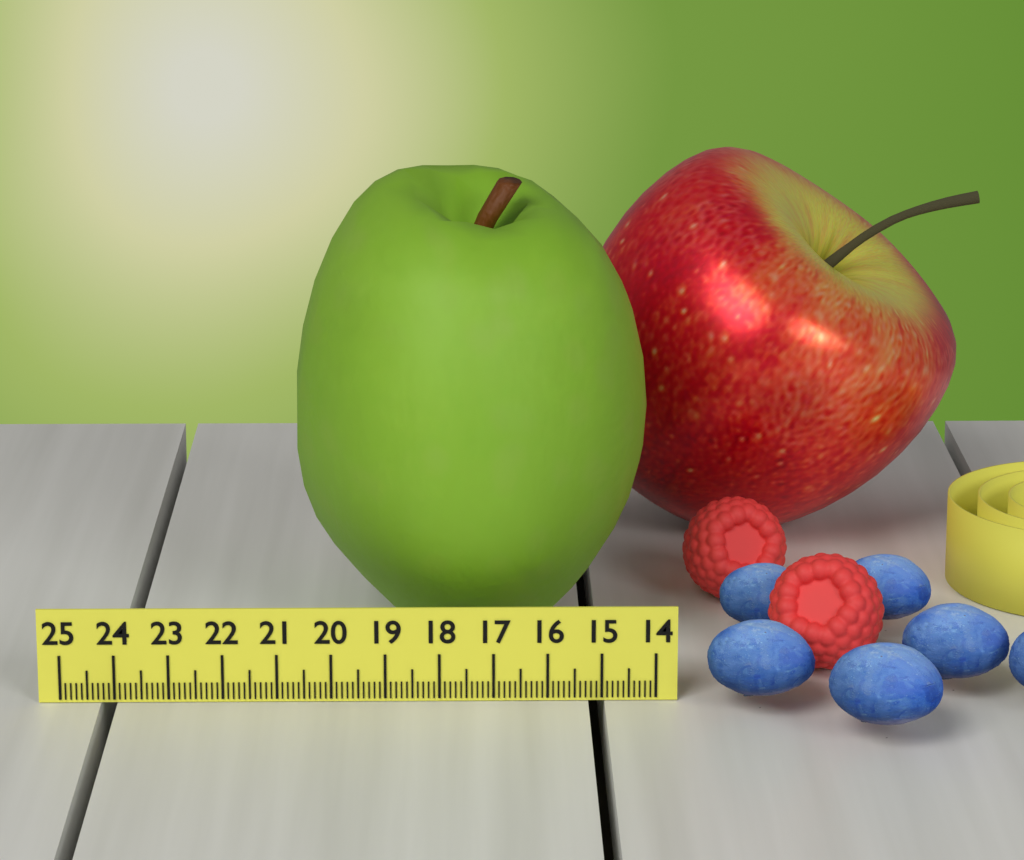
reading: 20.8 (no unit)
